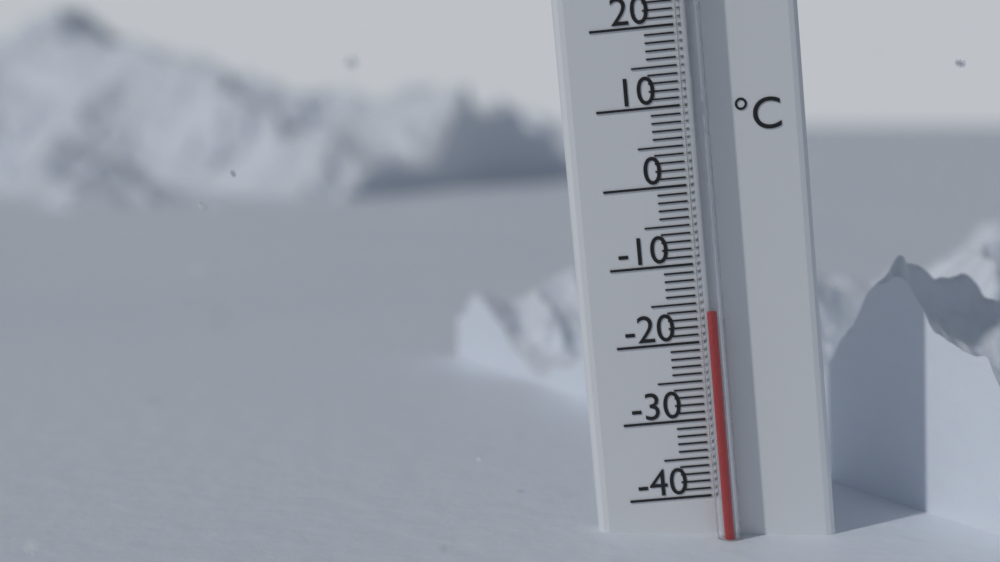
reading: -16 °C
